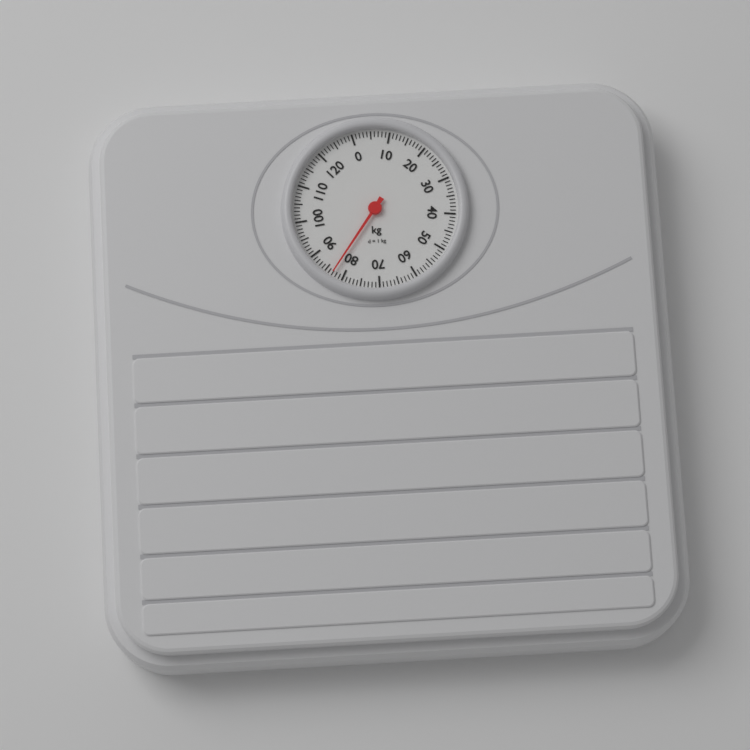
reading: 83 kg
